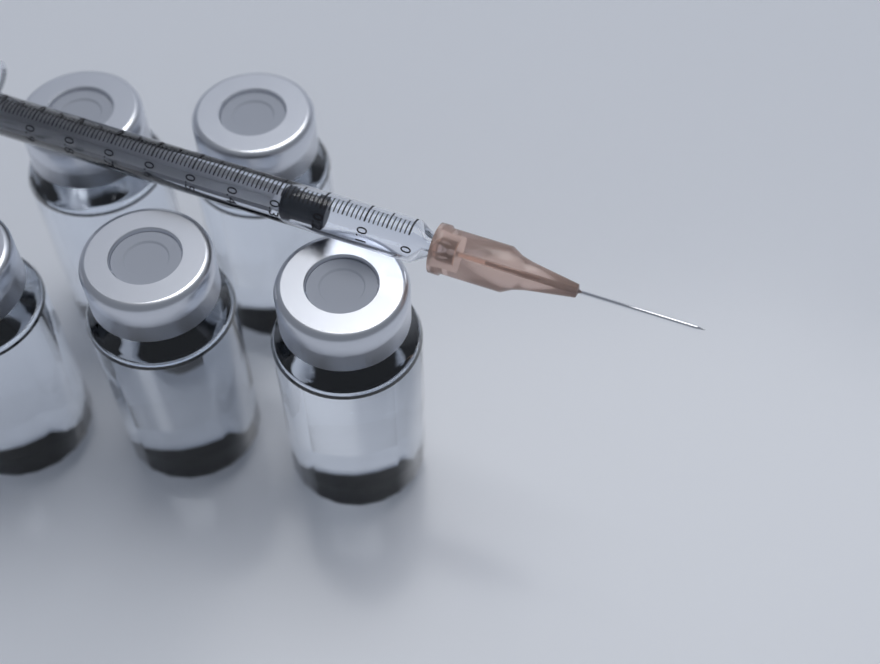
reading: 0.19 ml
